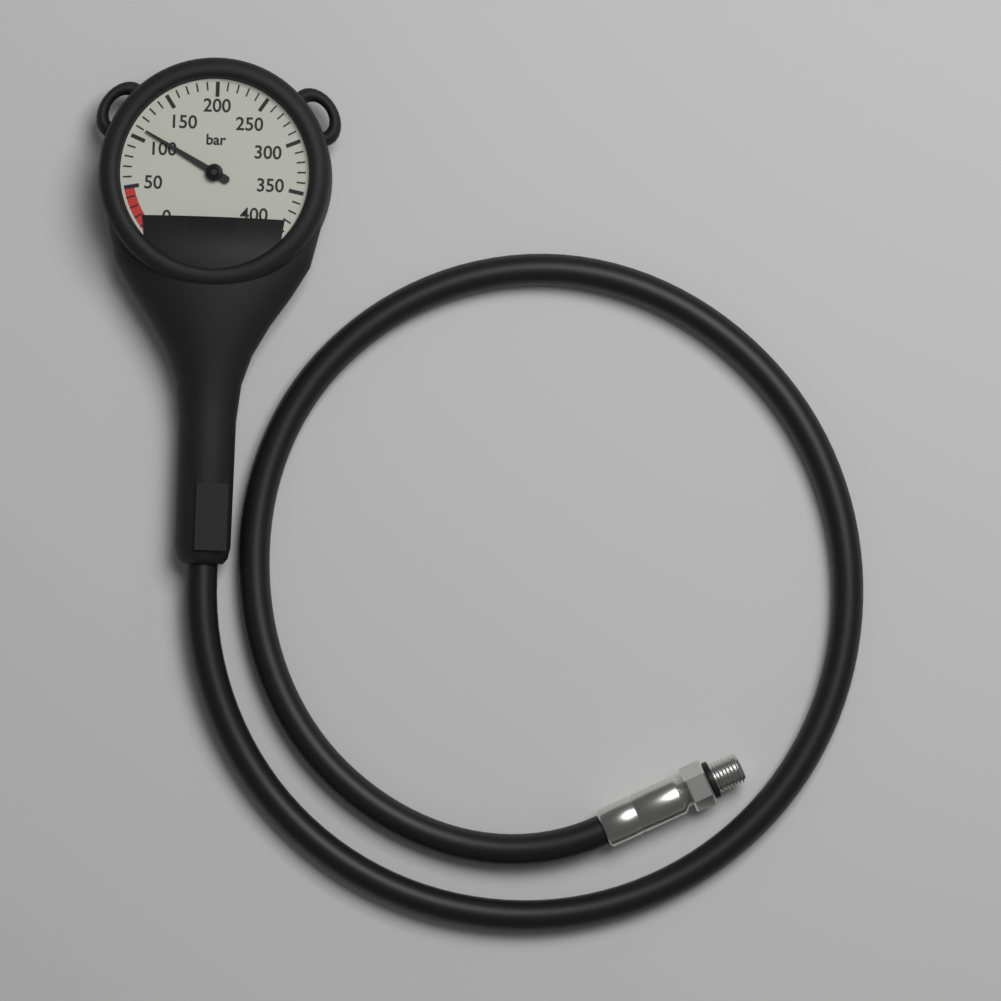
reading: 110 bar
